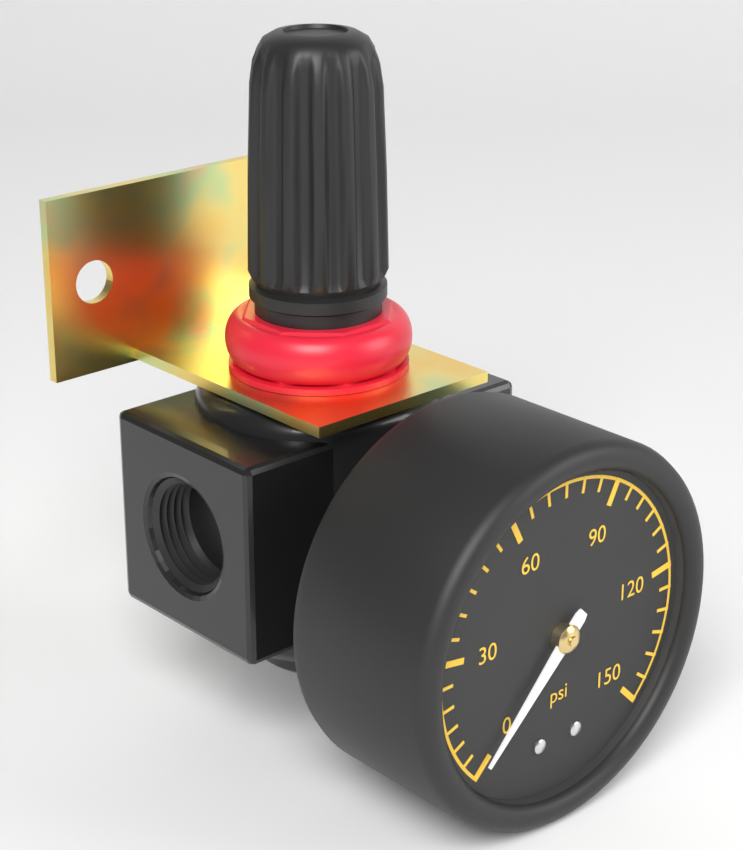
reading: 0 psi
